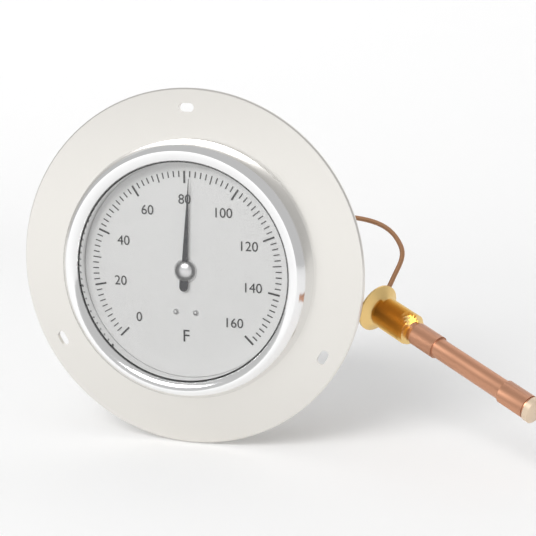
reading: 82 °F
